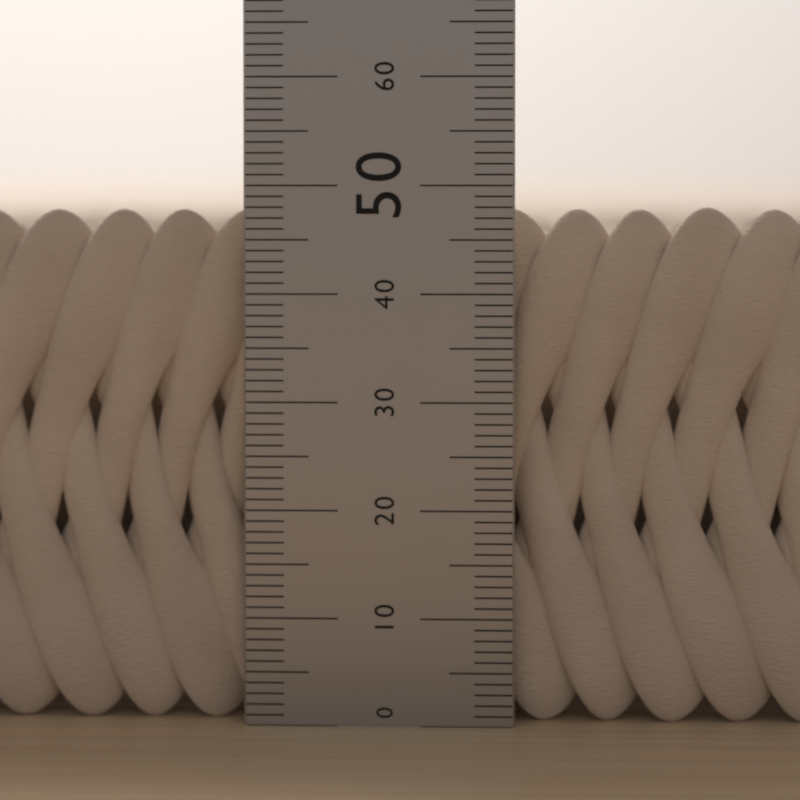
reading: 48 (no unit)
